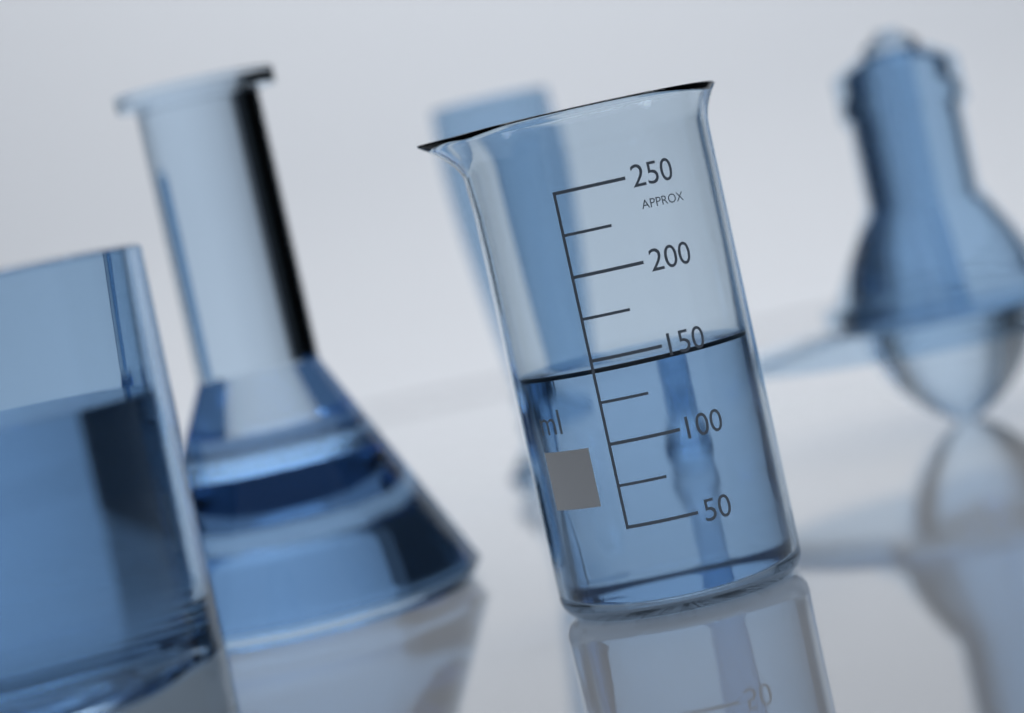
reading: 145 ml
